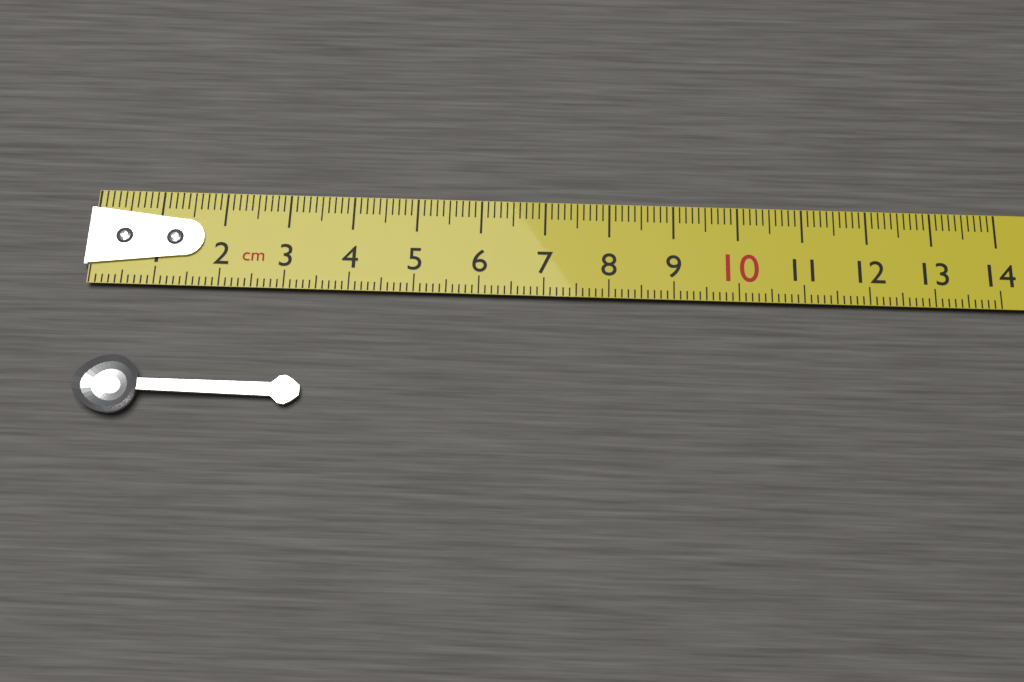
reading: 3.4 cm
